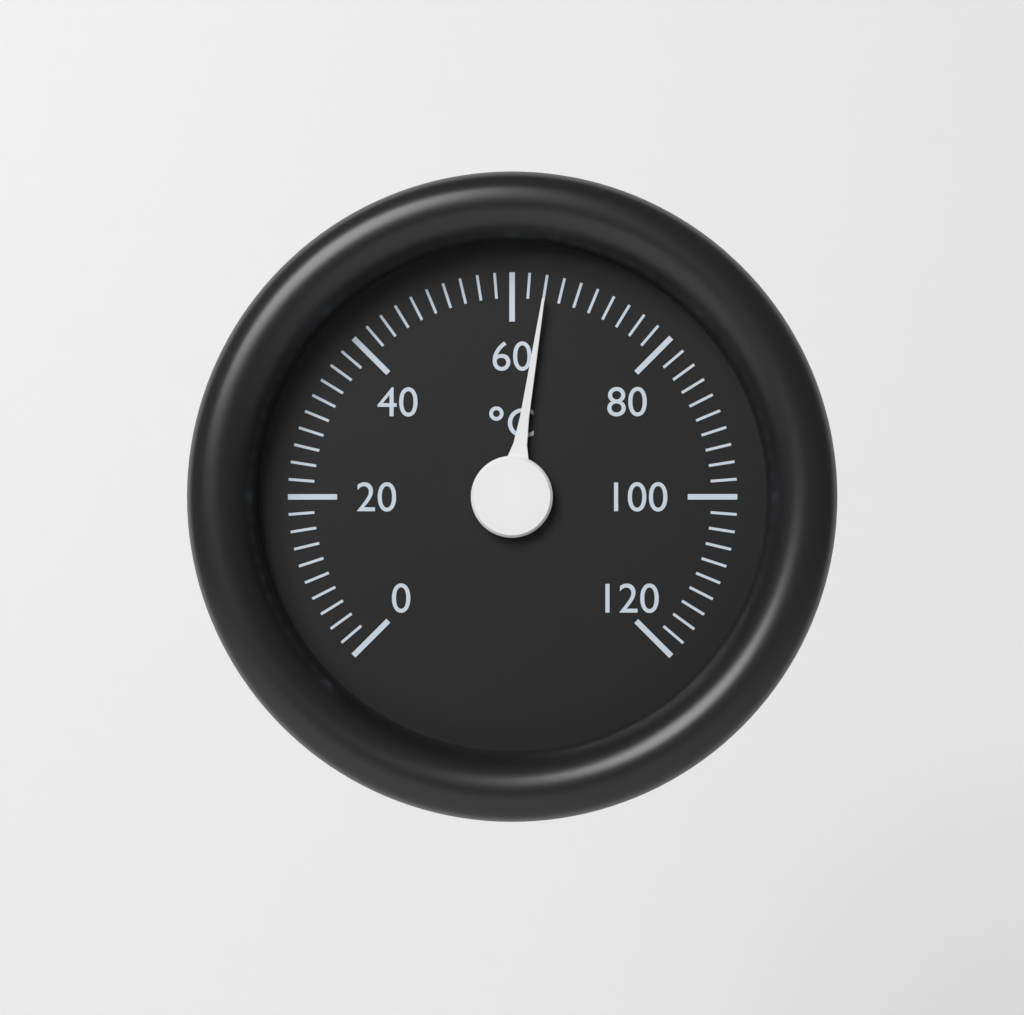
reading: 64 °C
